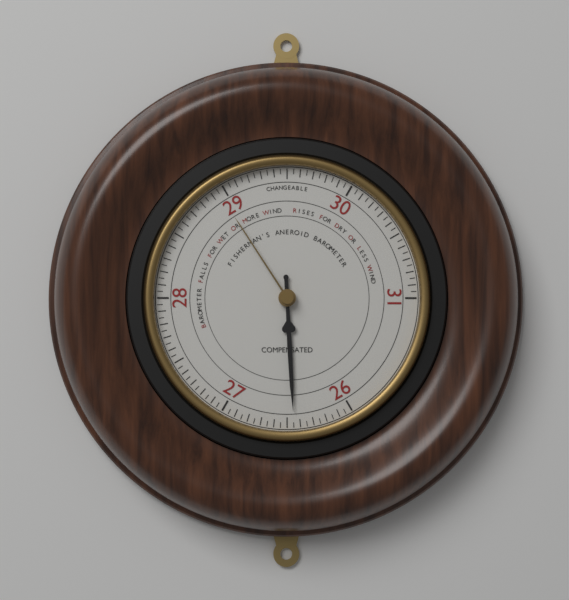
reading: 26.45 (no unit)
